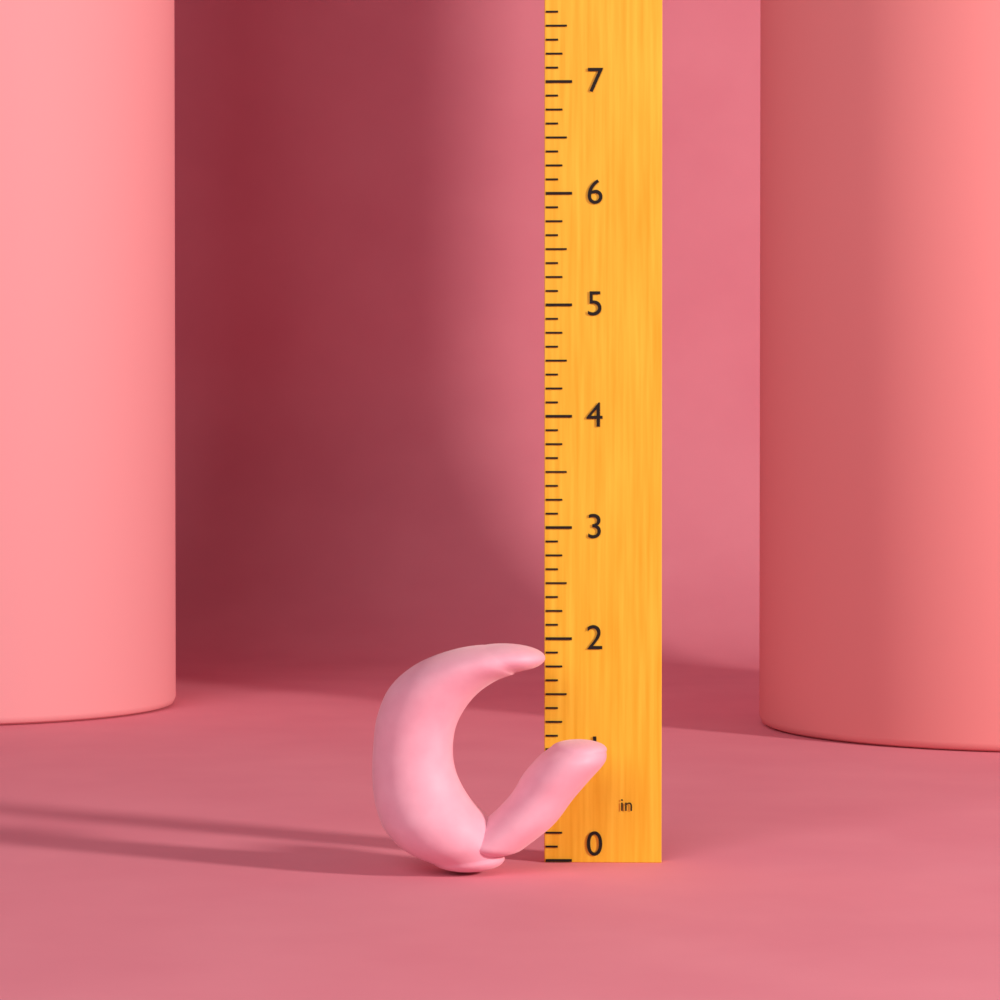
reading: 2.000 in
